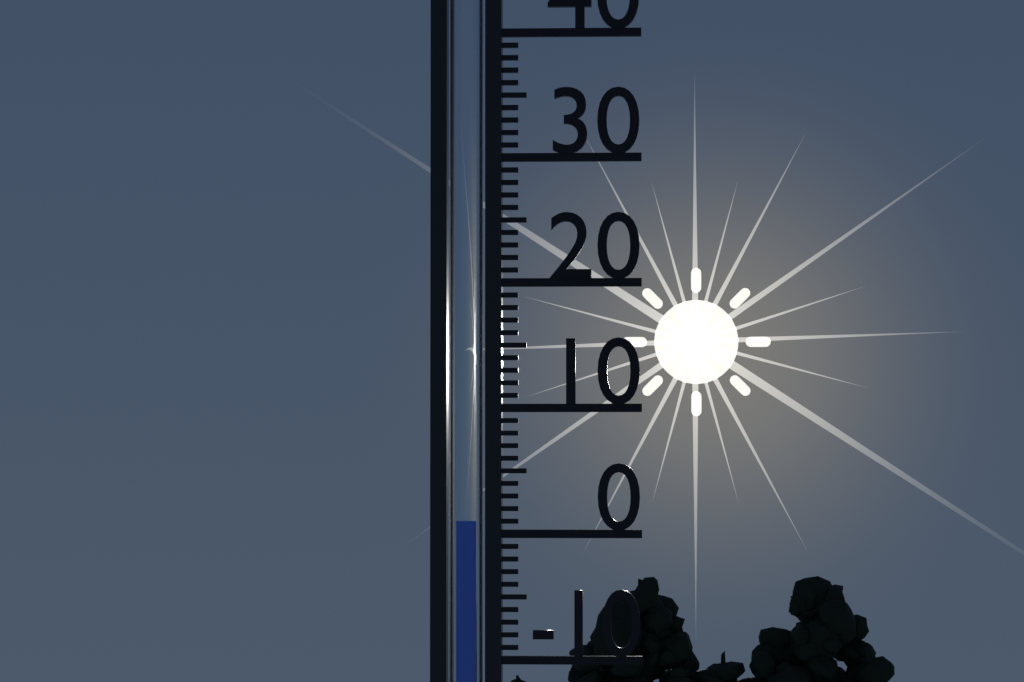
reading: 1 (no unit)
